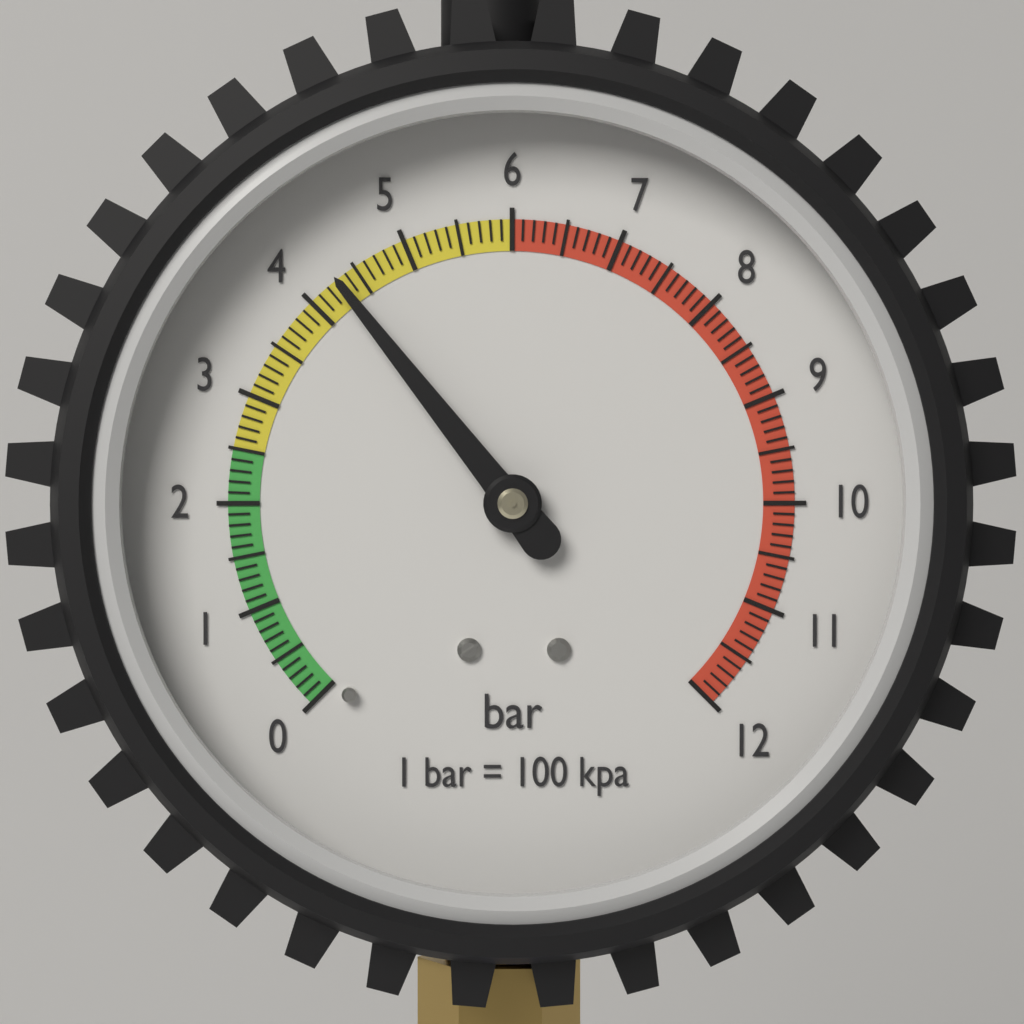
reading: 4.3 bar
